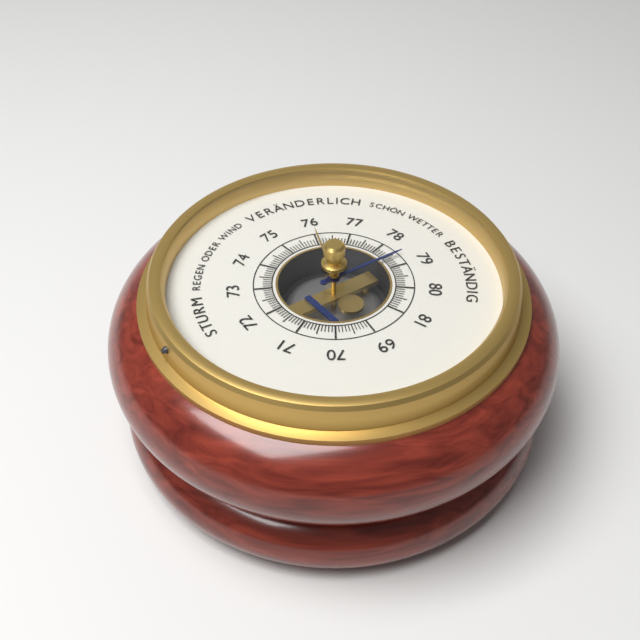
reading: 78.6 (no unit)
